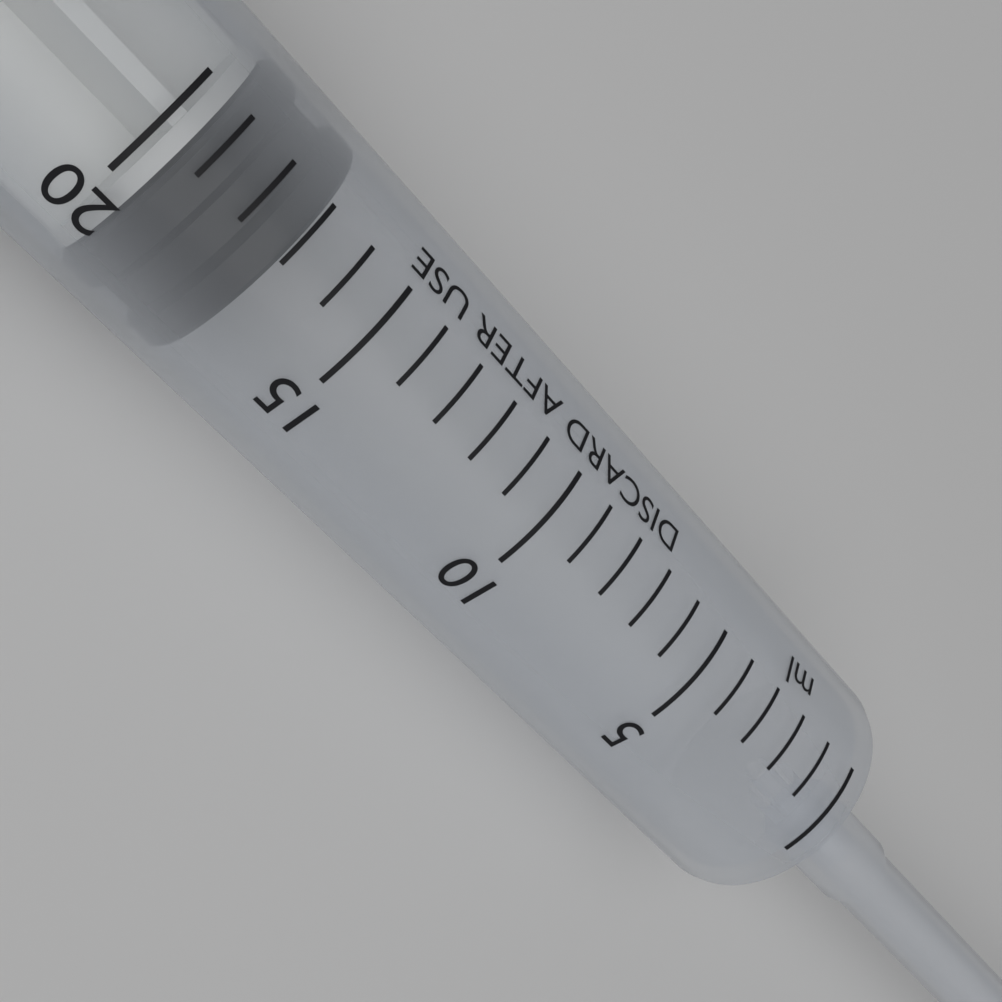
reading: 17 ml
